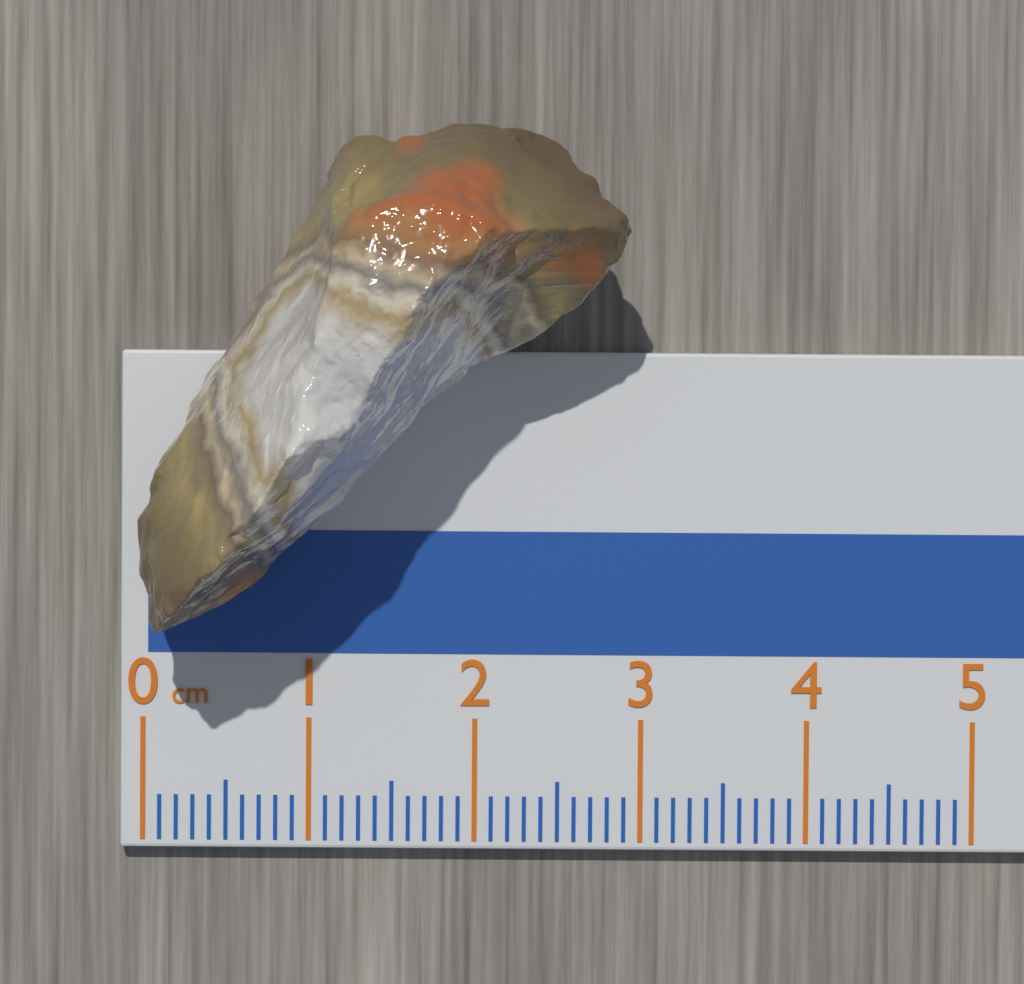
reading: 2.9 cm
